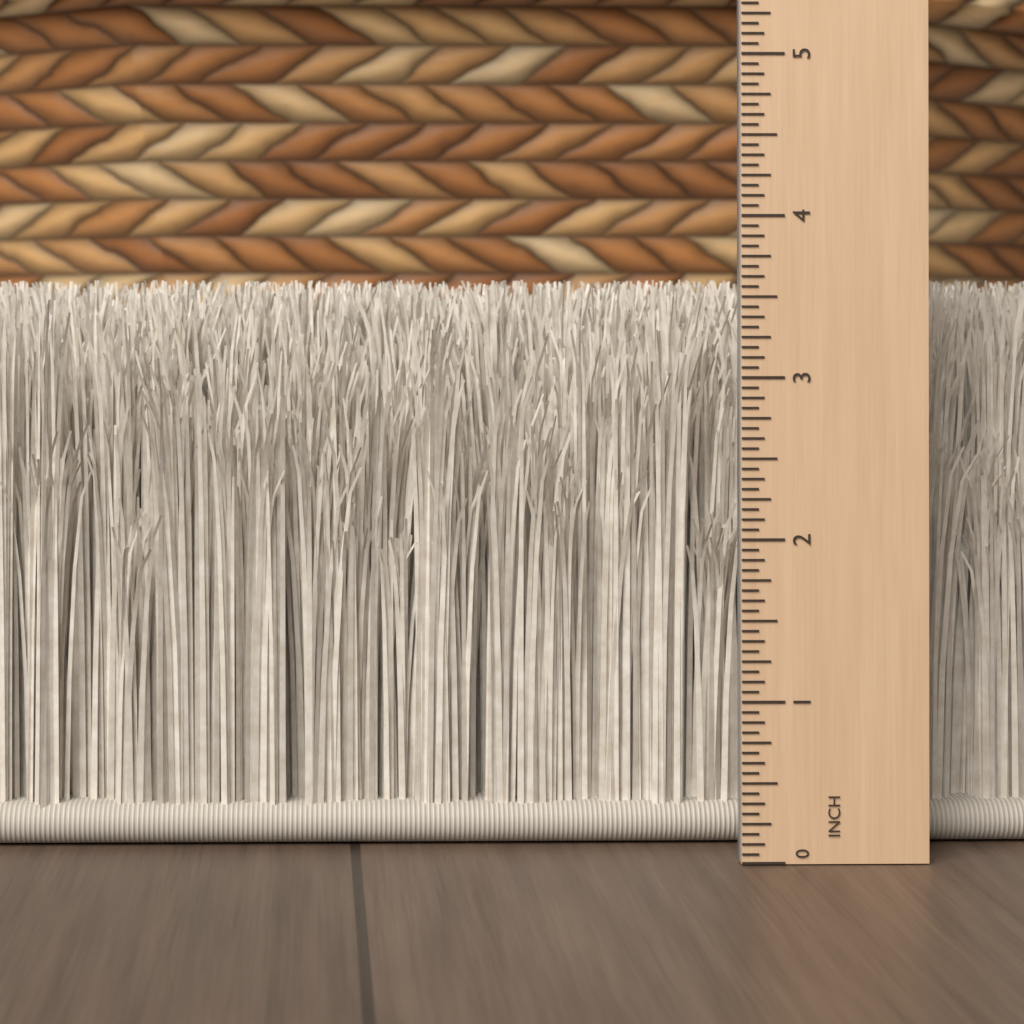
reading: 3.6250 in
